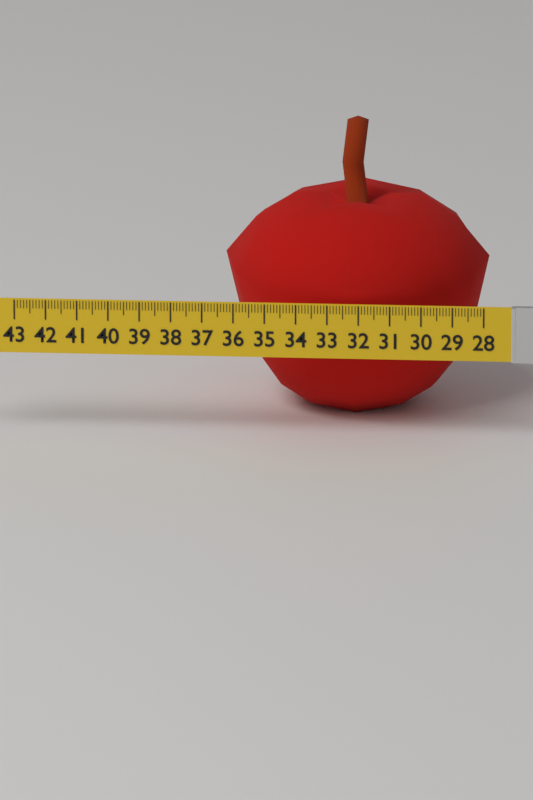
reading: 36.5 (no unit)
